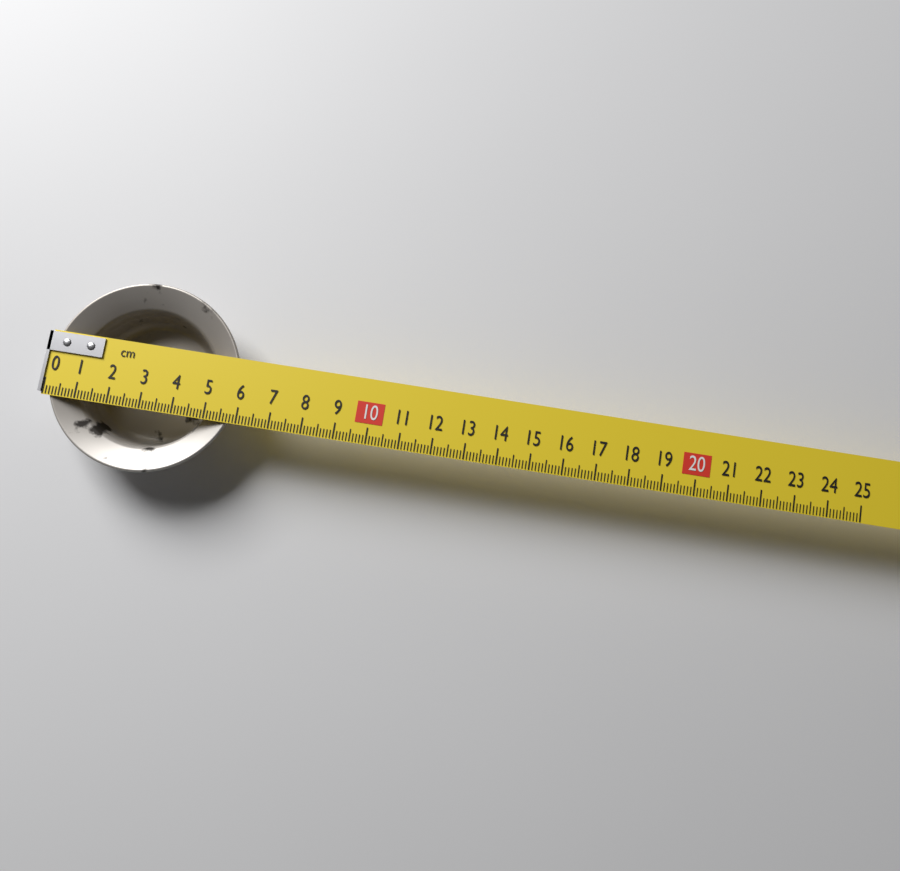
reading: 5.9 cm
